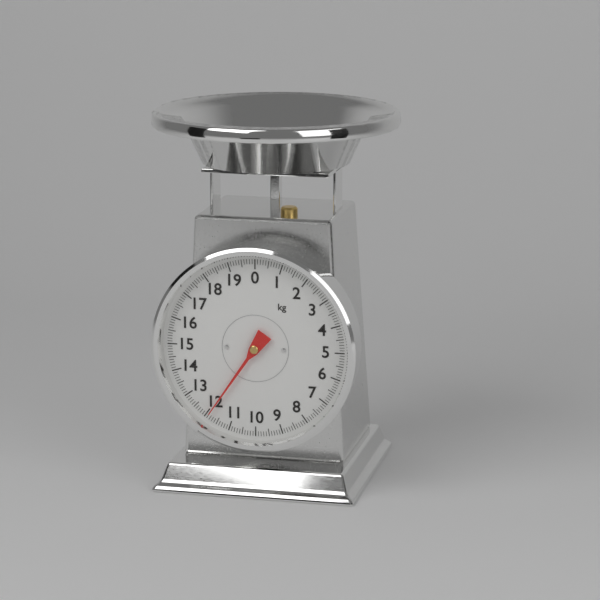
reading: 11.9 kg
